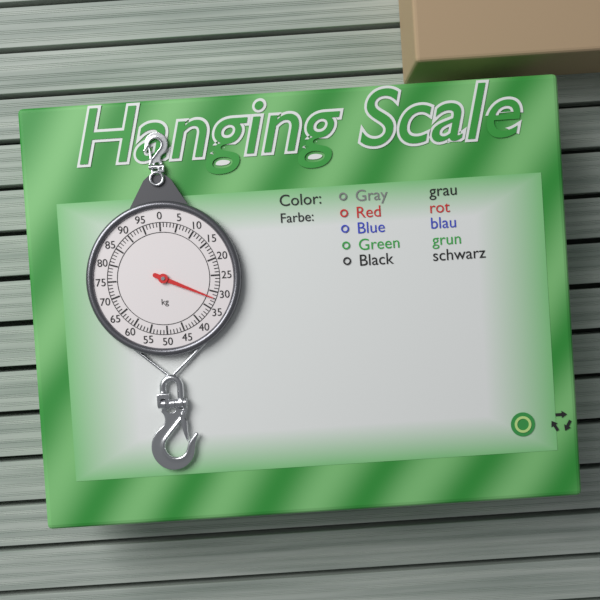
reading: 32 kg
